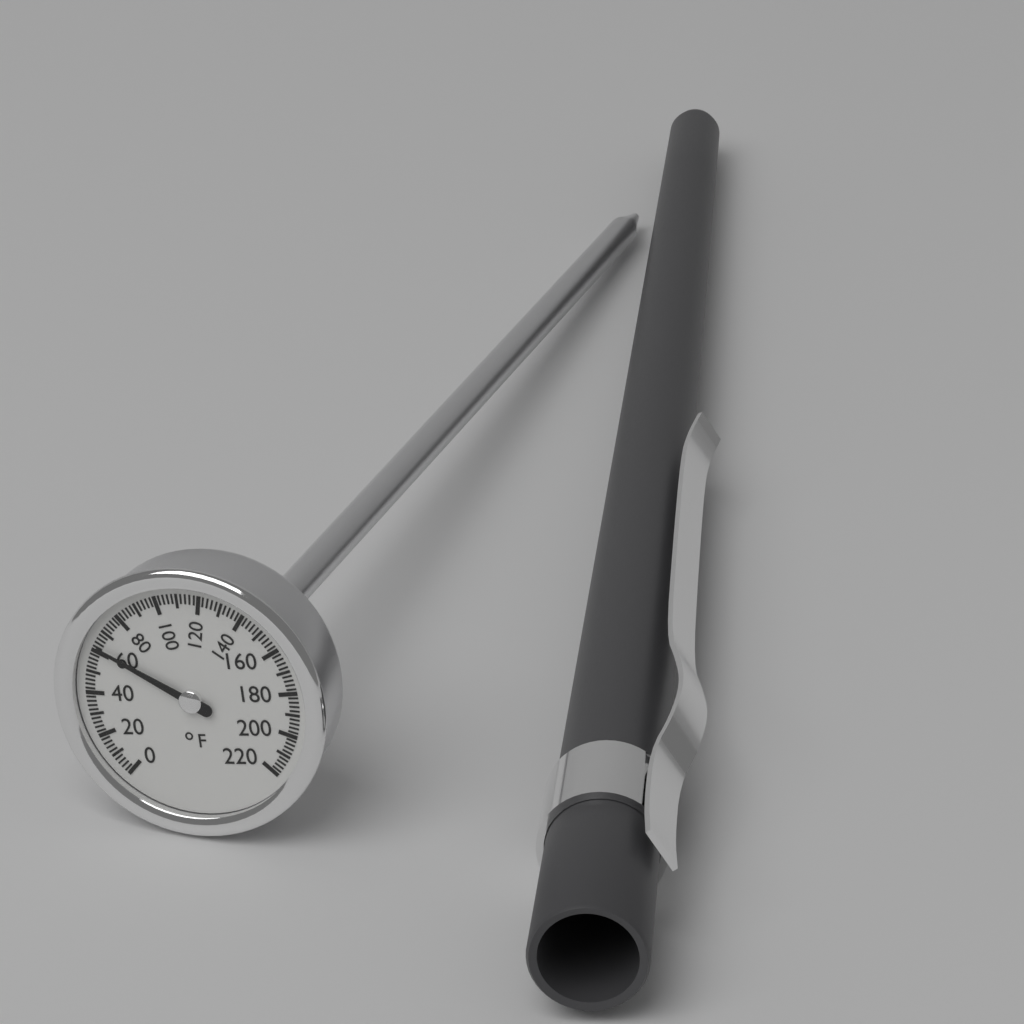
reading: 62 °F
